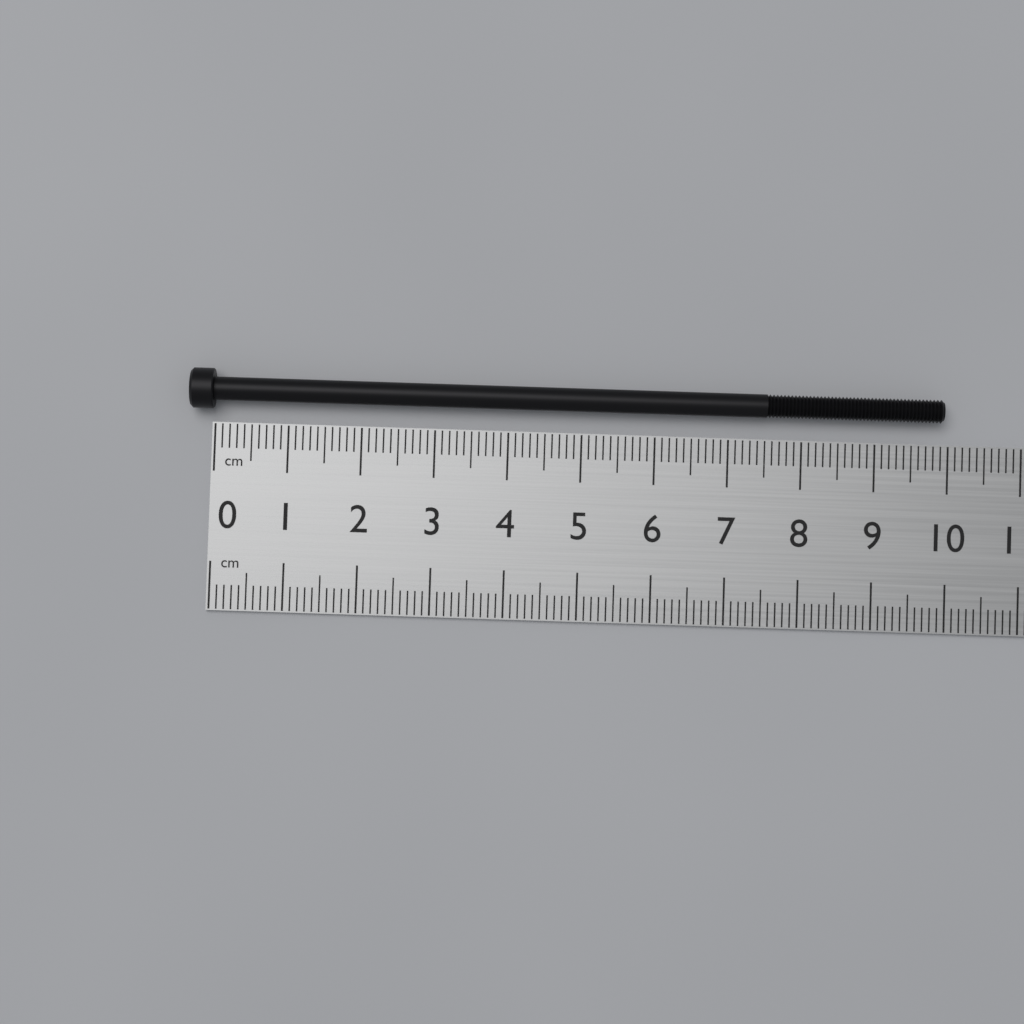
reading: 9.9 cm
